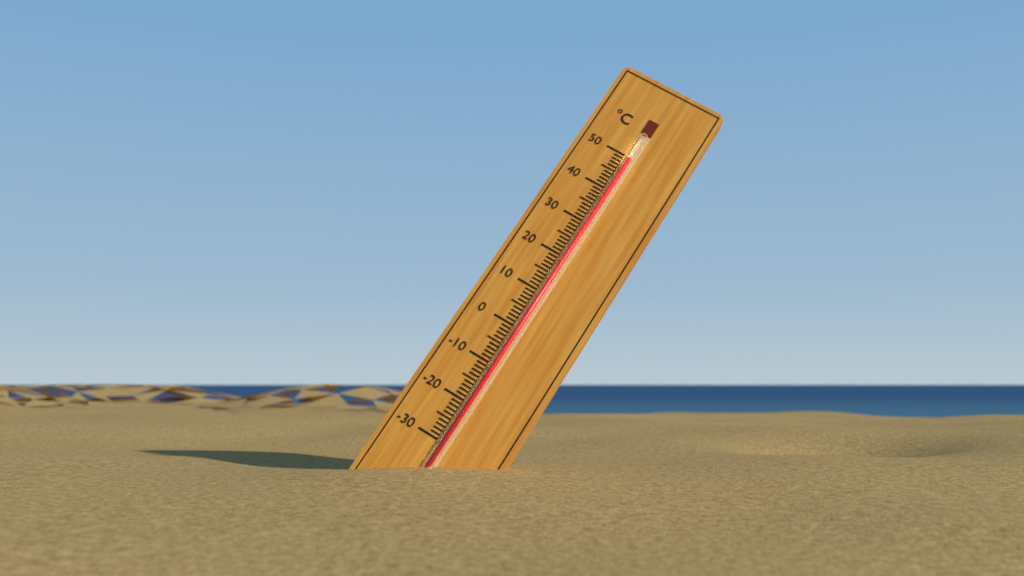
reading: 49 °C
